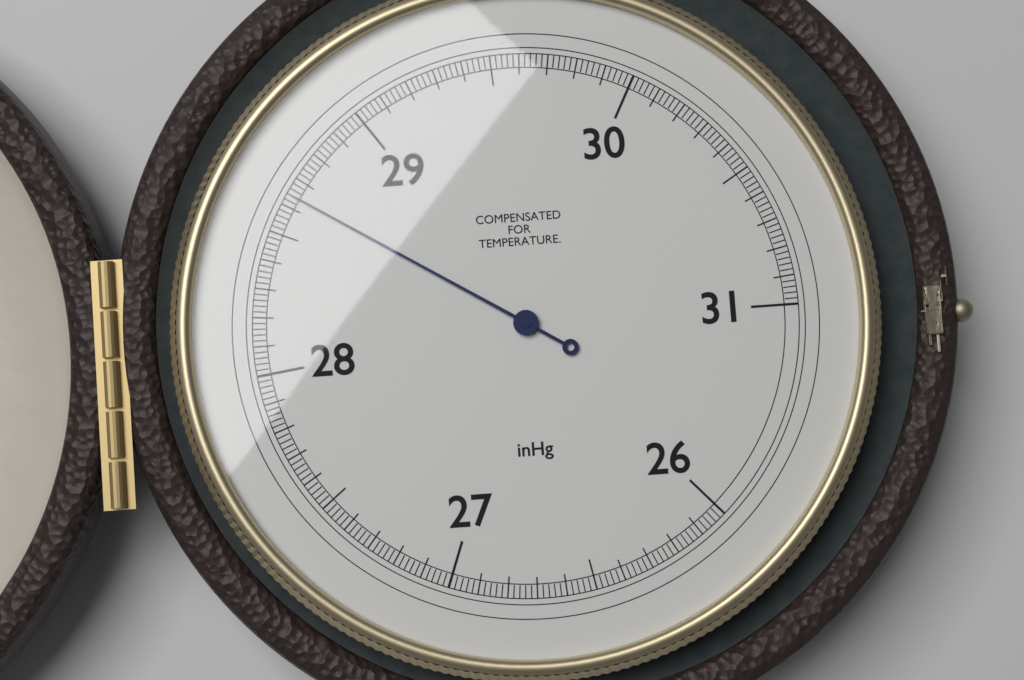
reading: 28.64 inHg
